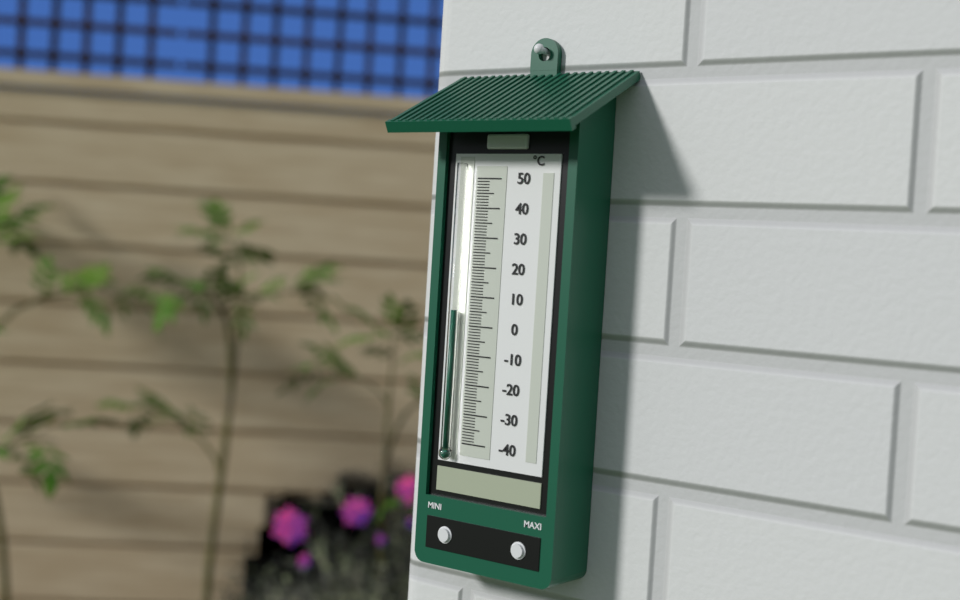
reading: 5 °C
